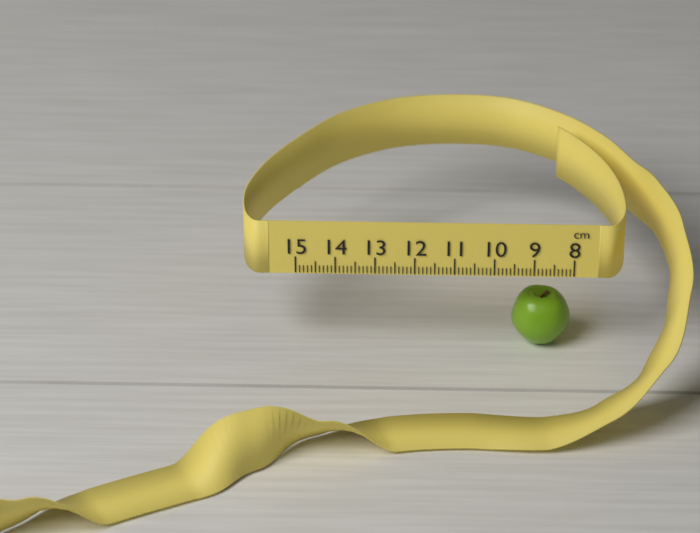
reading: 9.5 cm
